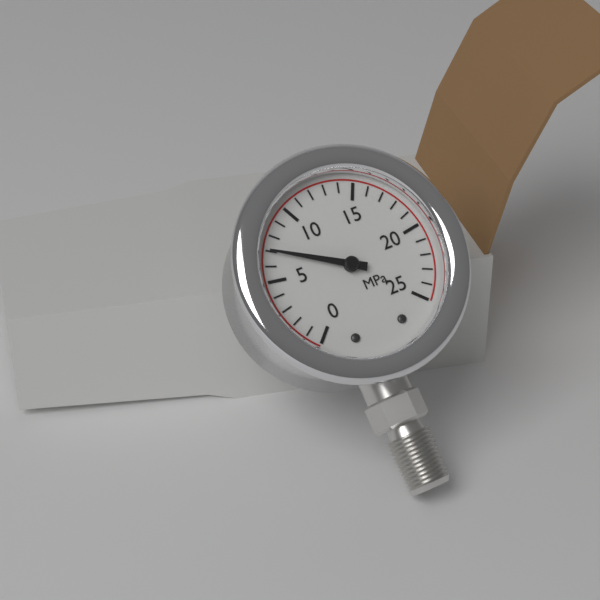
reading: 7 MPa
